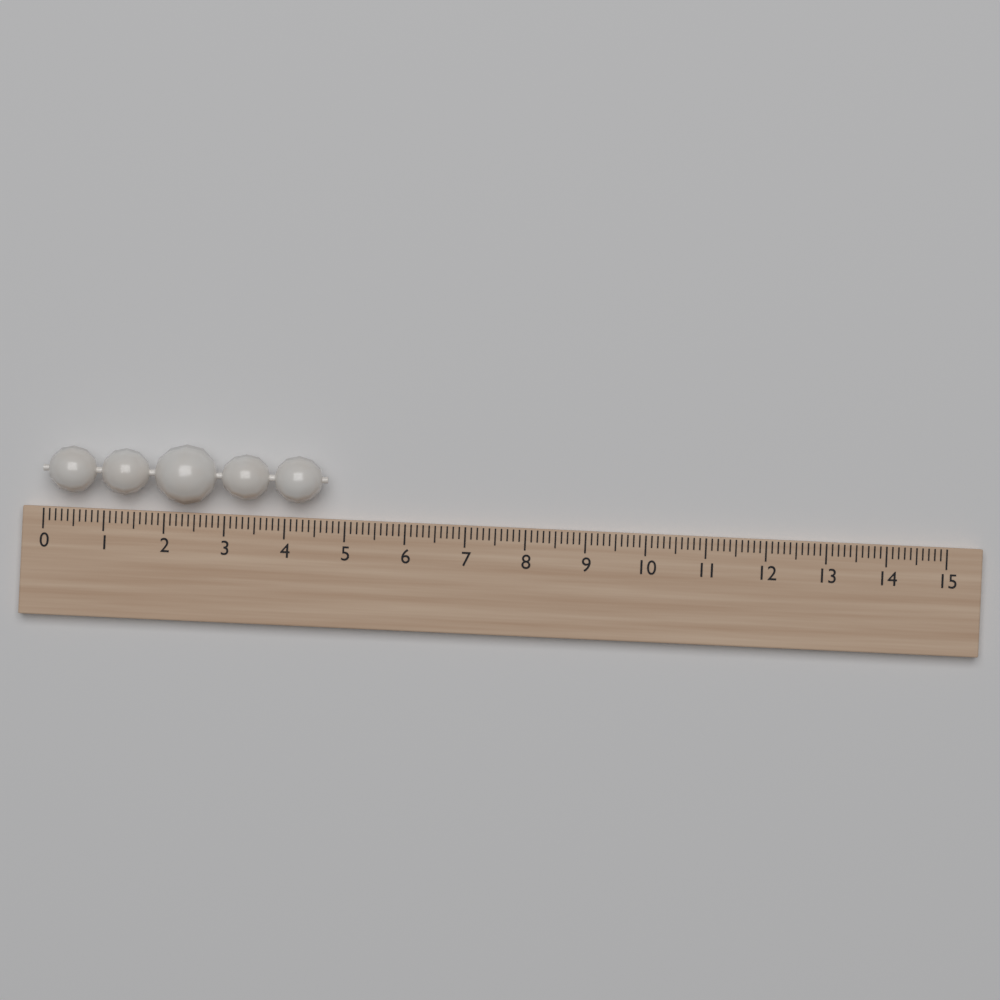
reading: 4.7 (no unit)
